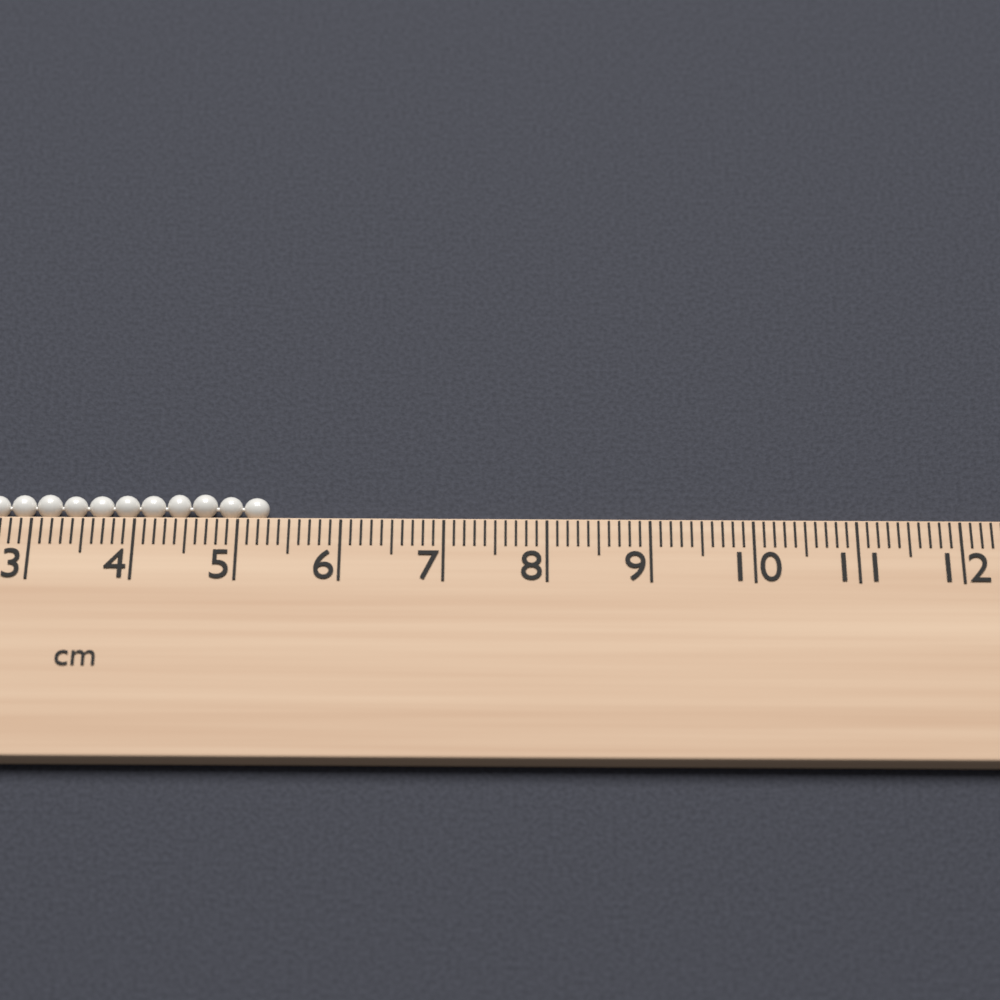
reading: 5.3 cm
